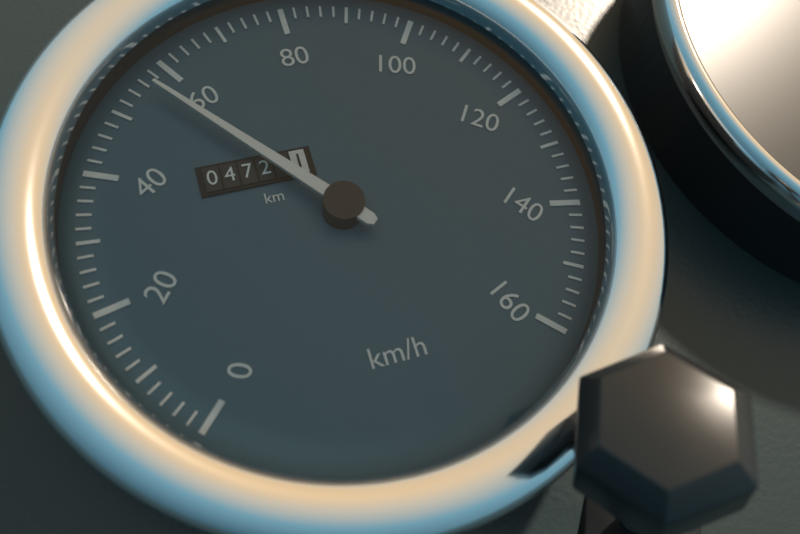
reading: 56 km/h
